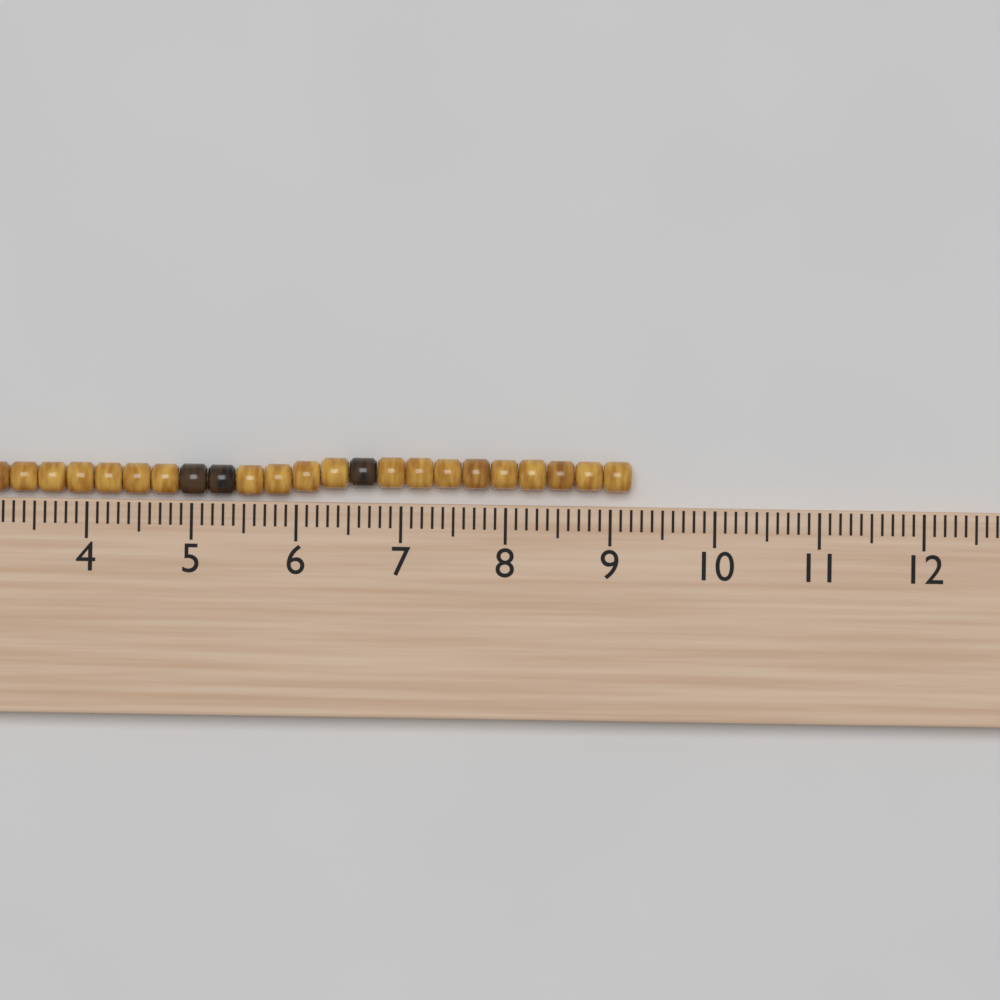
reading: 9.2 cm
